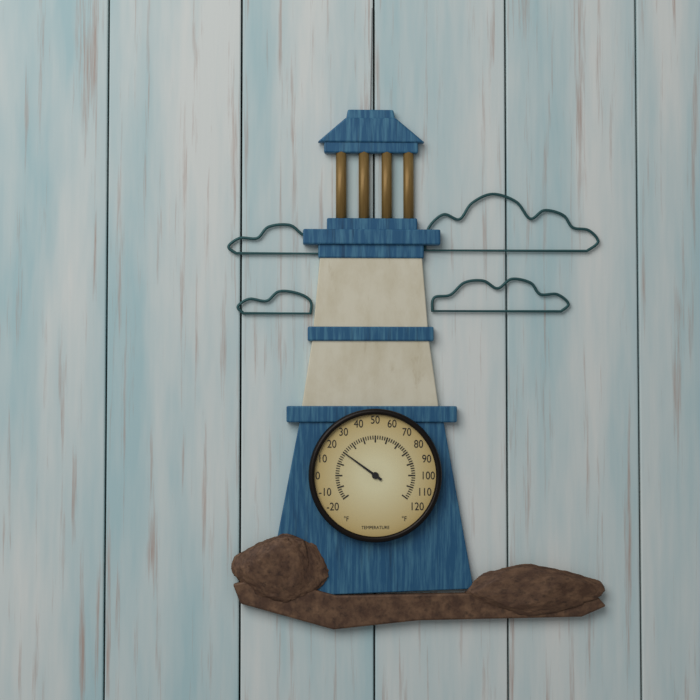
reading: 20 °F
